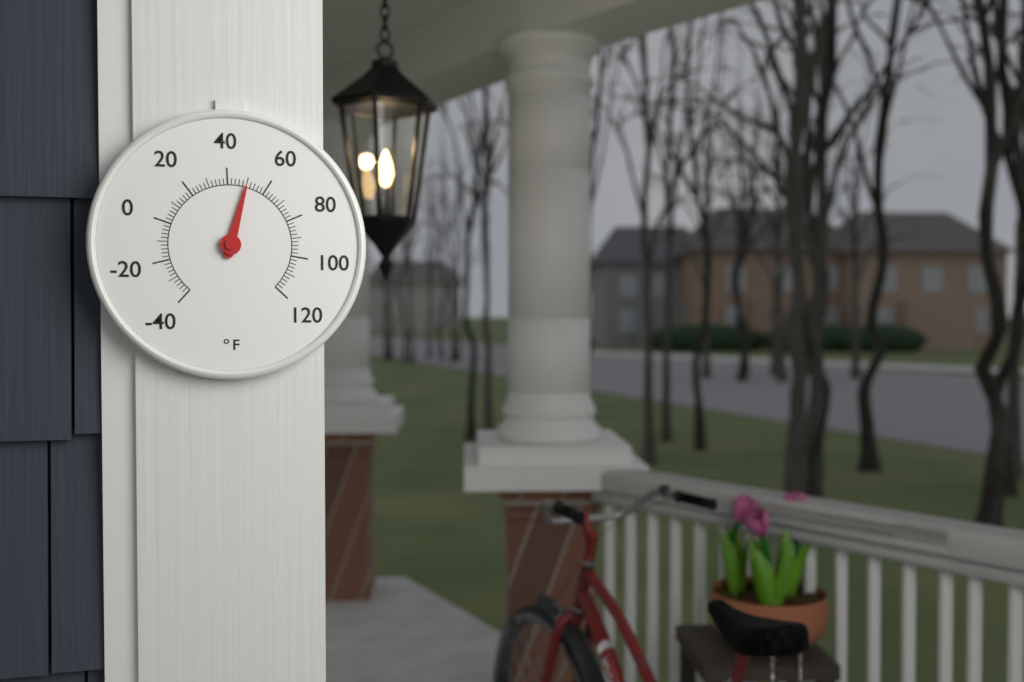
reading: 50 °F
